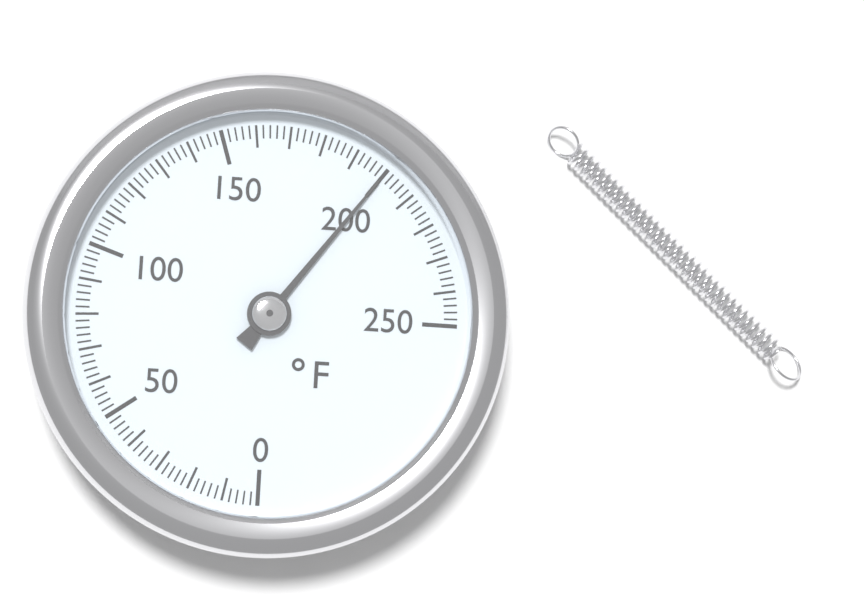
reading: 200 °F
